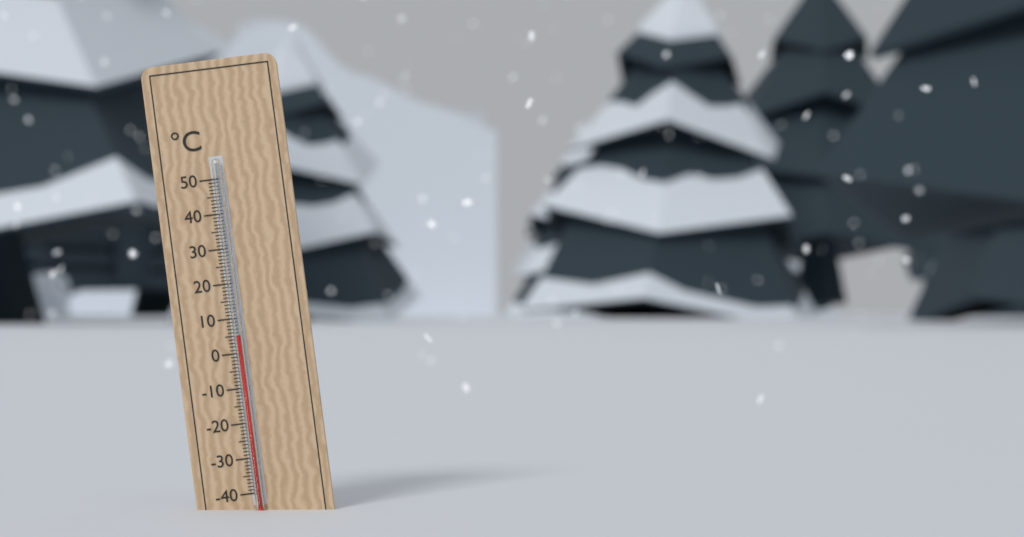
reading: 5 °C
